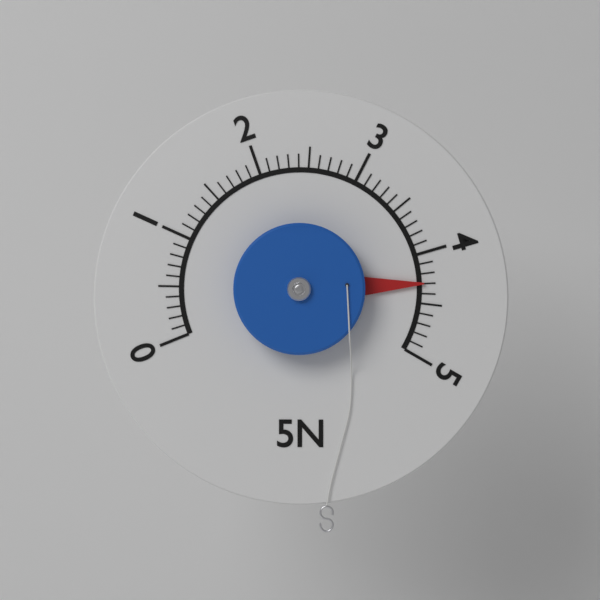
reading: 4.3 N
